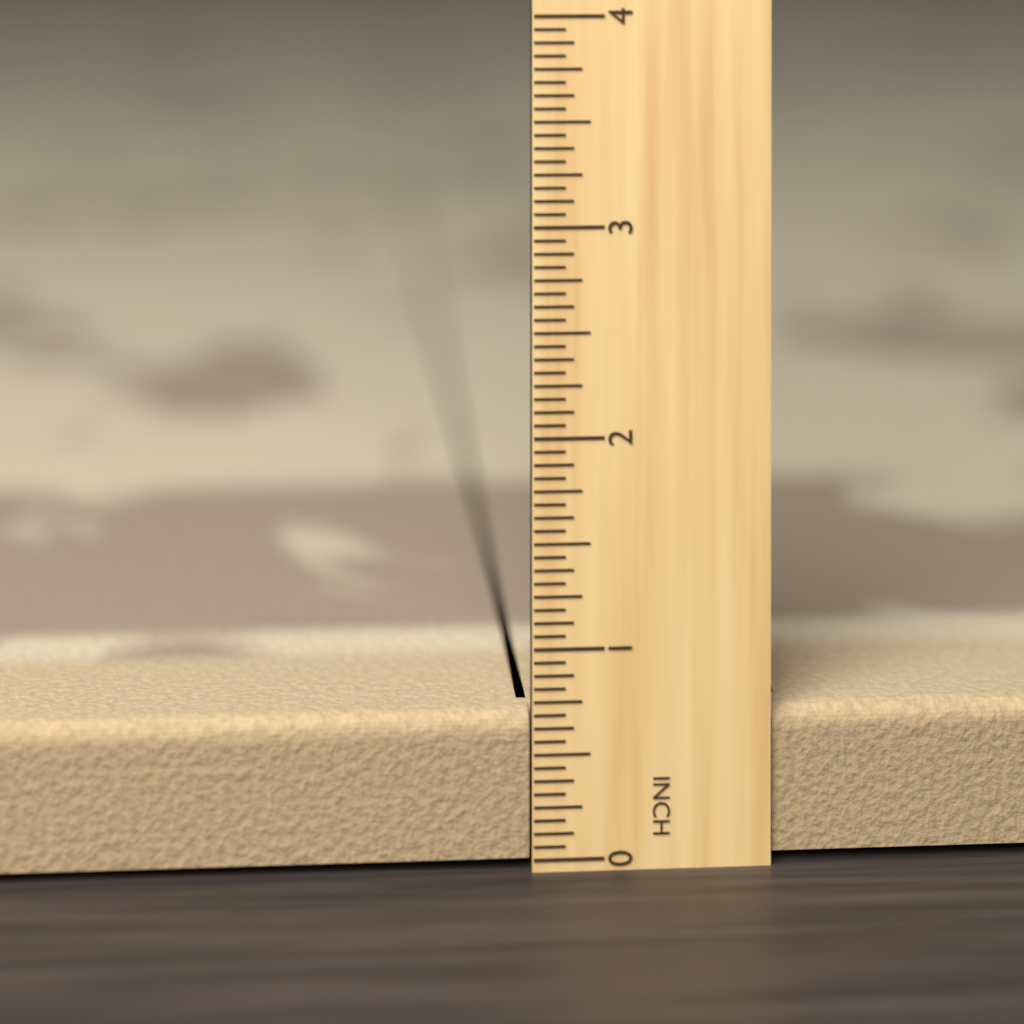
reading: 0.6875 in
